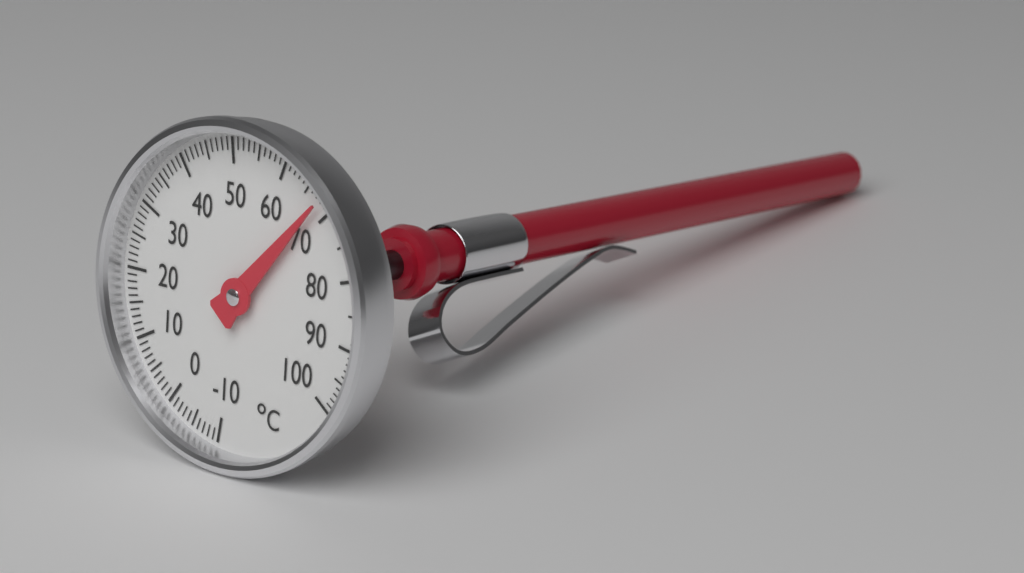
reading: 68 °C
